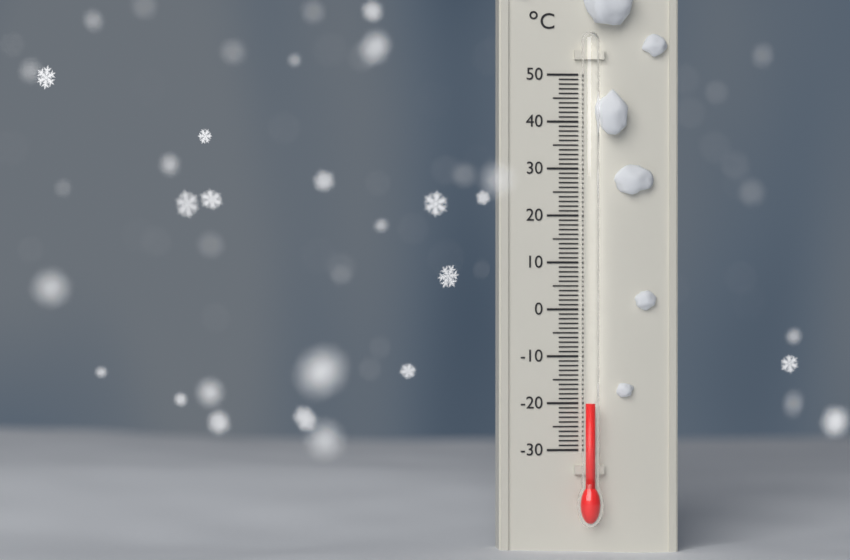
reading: -20 °C
